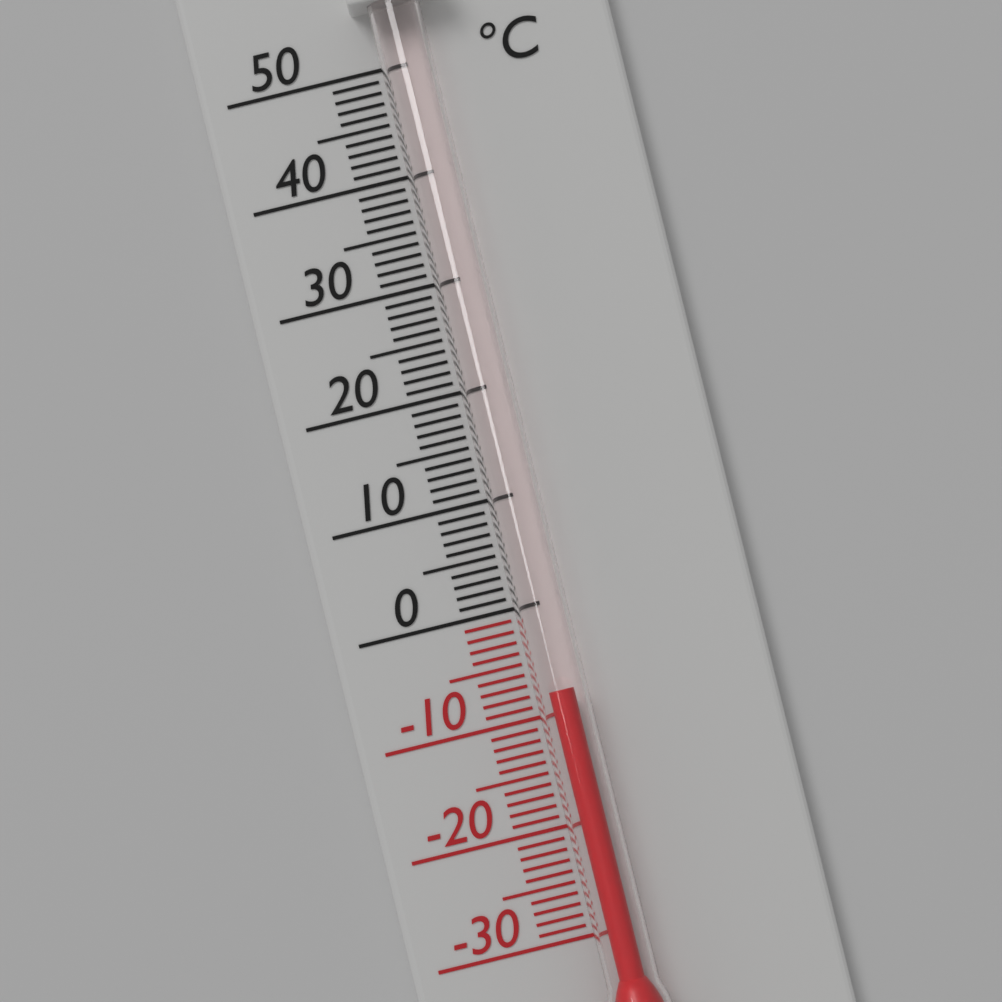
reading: -8 °C
